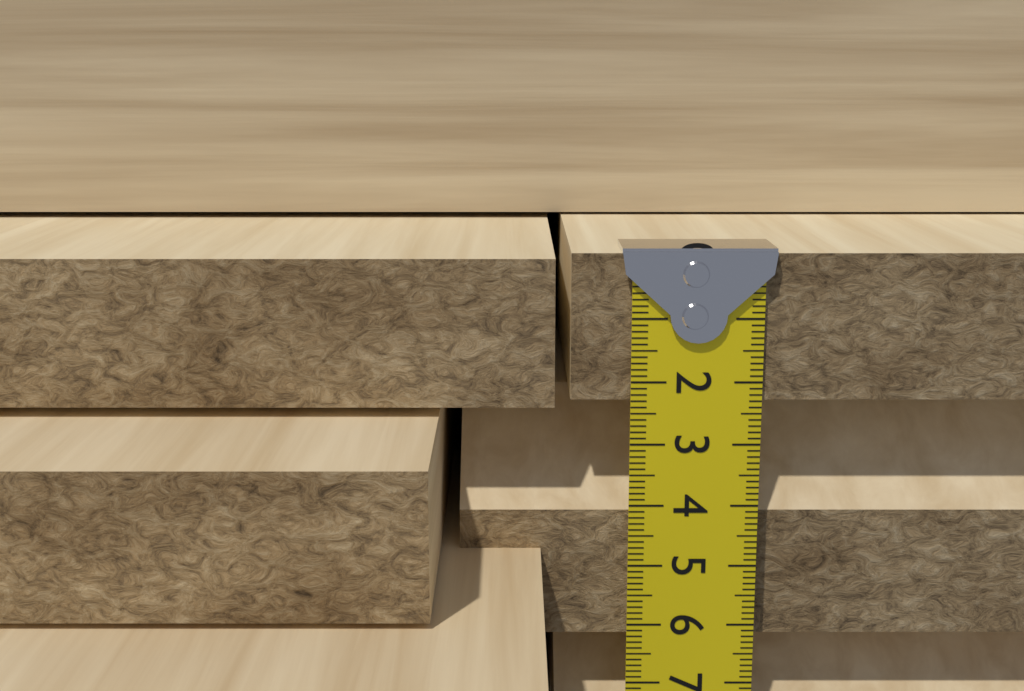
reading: 2.3 cm
